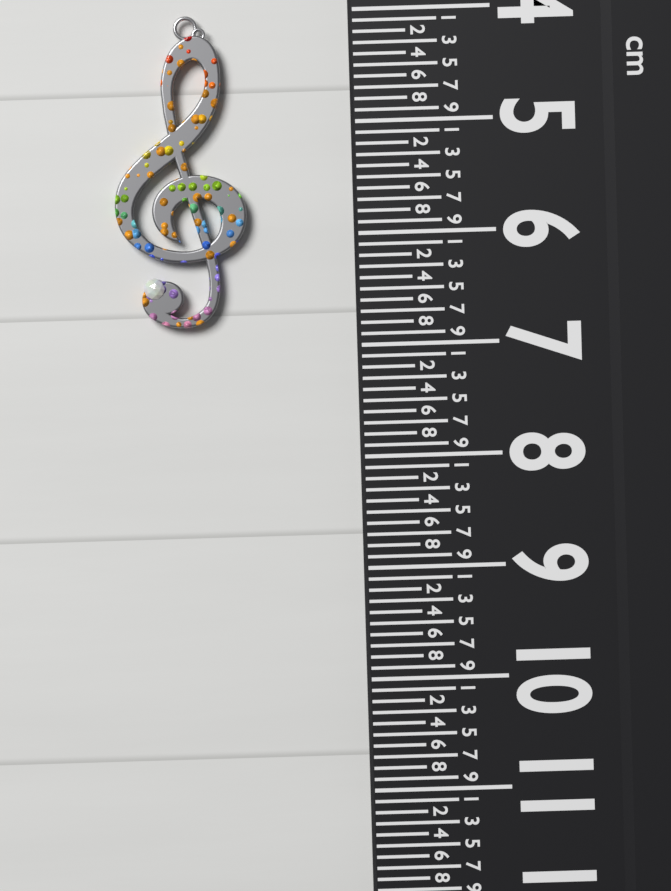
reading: 6.8 cm
